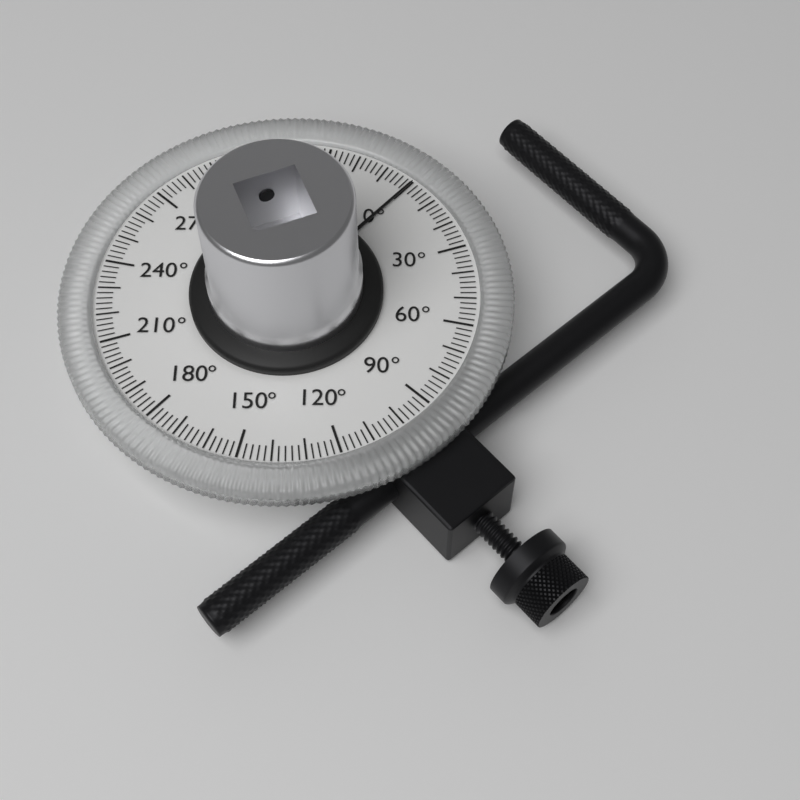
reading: 0 °
